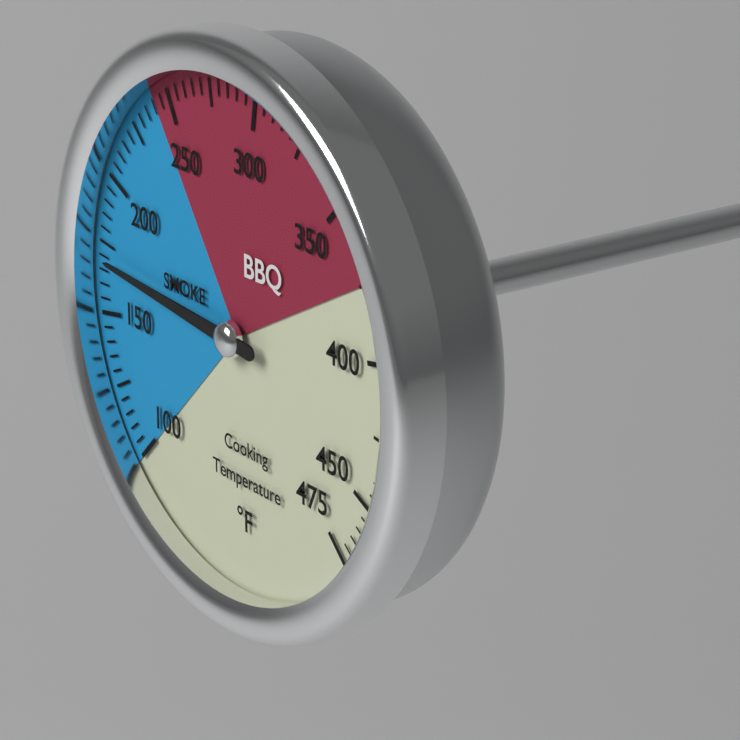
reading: 170 °F
